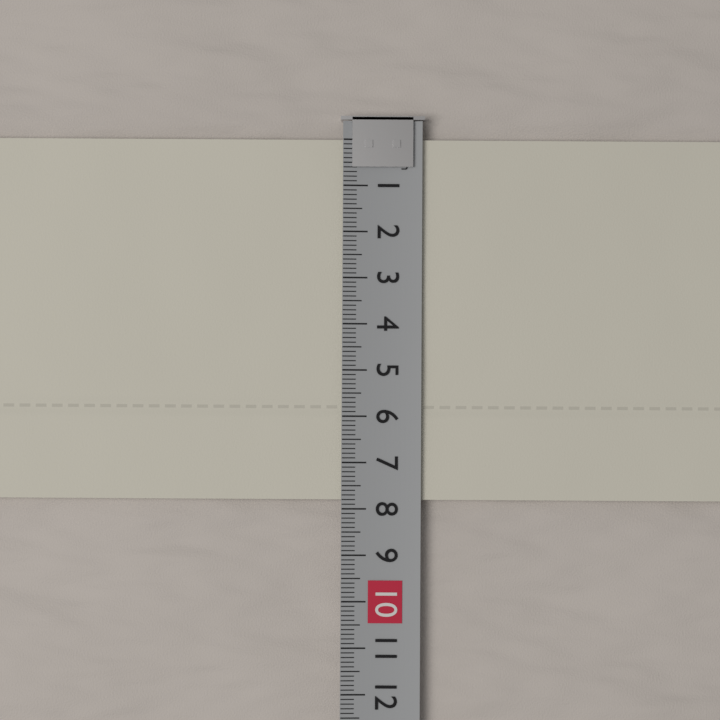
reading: 7.8 cm
